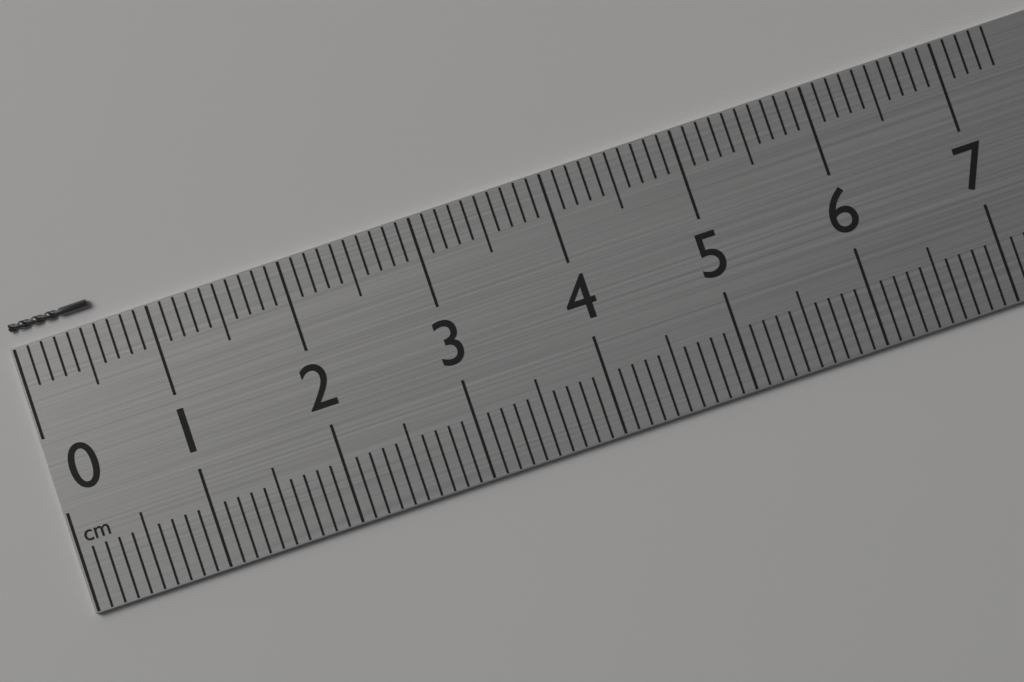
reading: 0.6 cm
